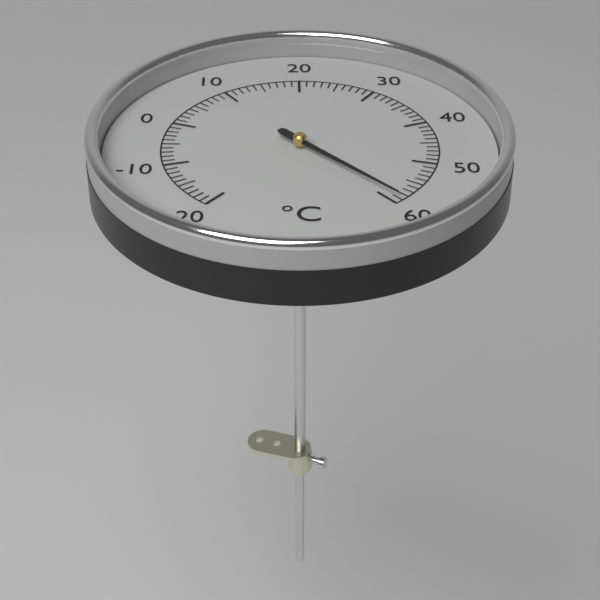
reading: 59 °C
